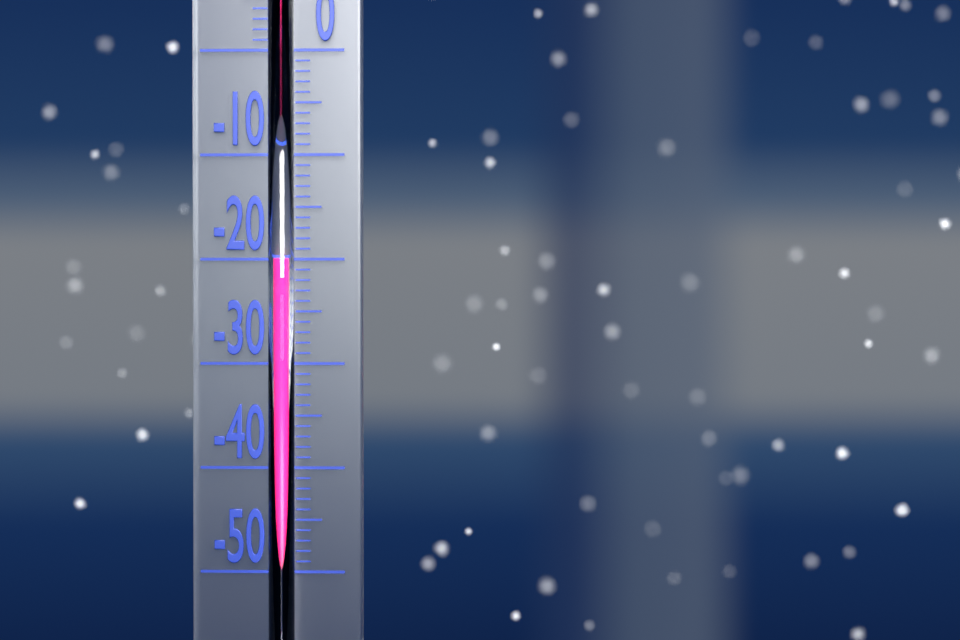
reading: -20 °C
